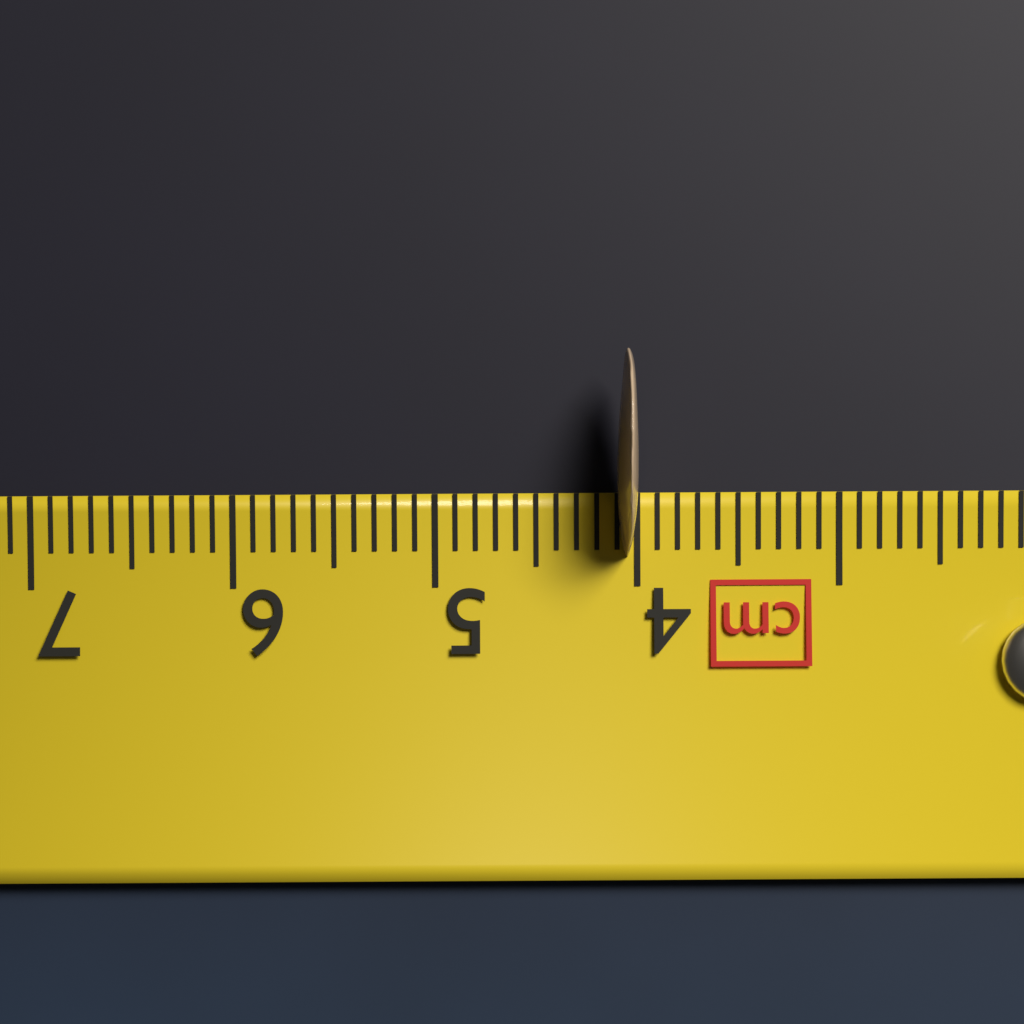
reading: 4.1 cm
